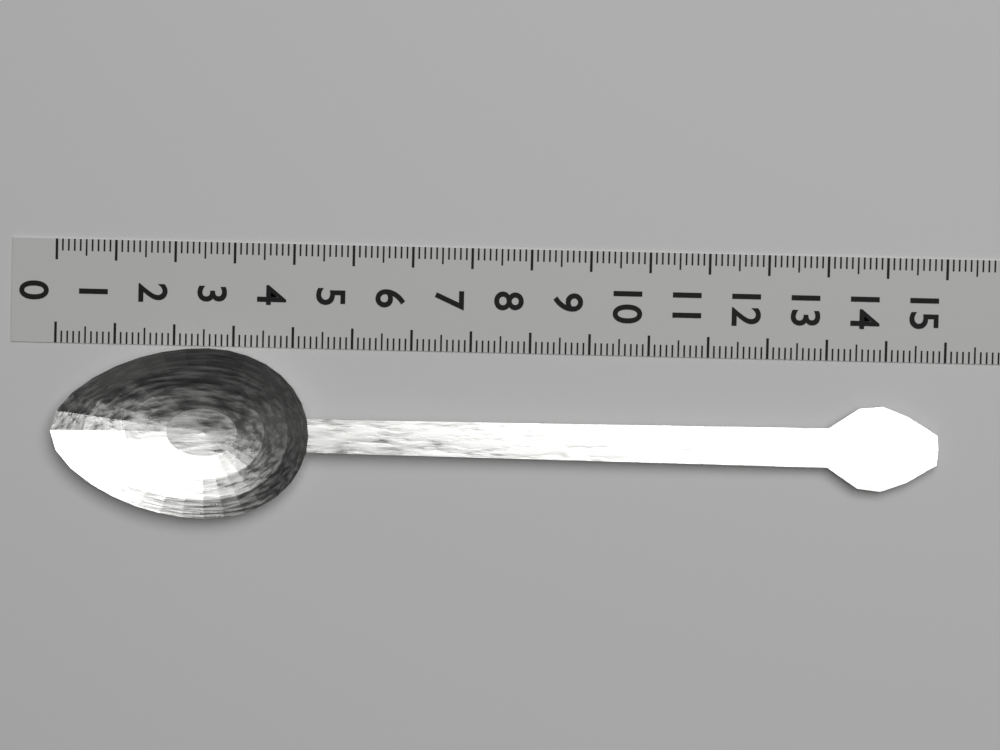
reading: 14.9 (no unit)
